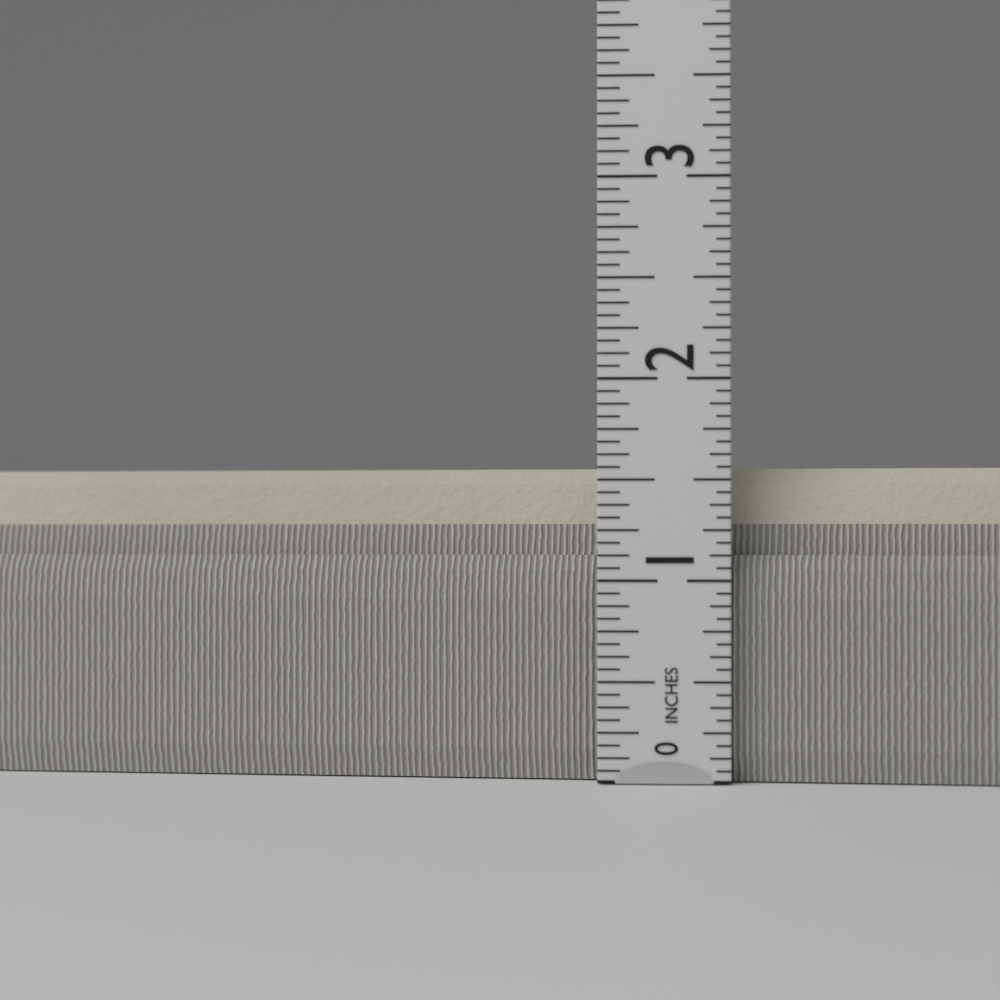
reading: 1.5625 in
